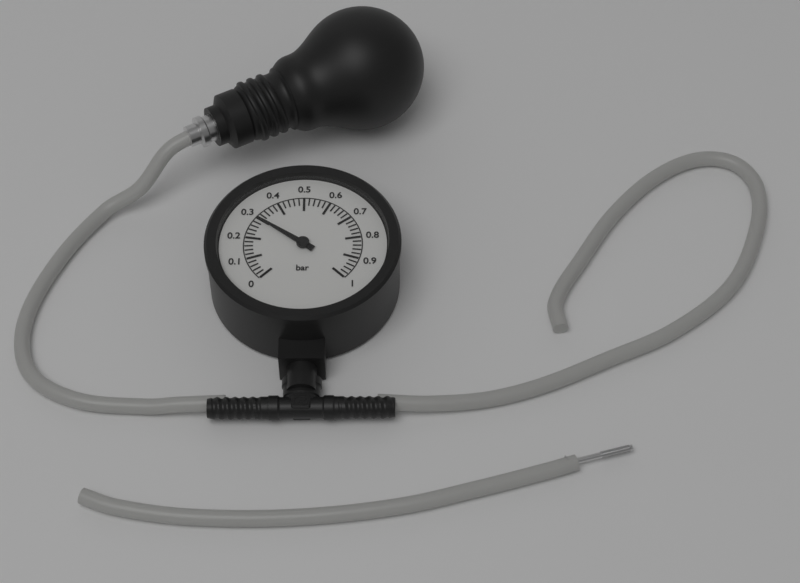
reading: 0.30 bar
